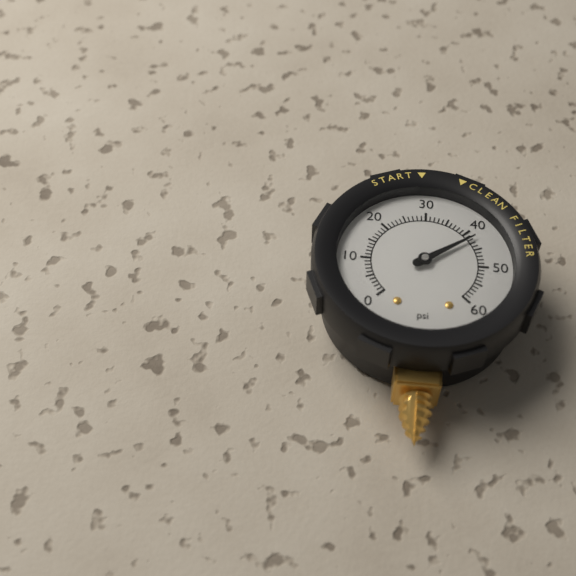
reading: 42 psi
